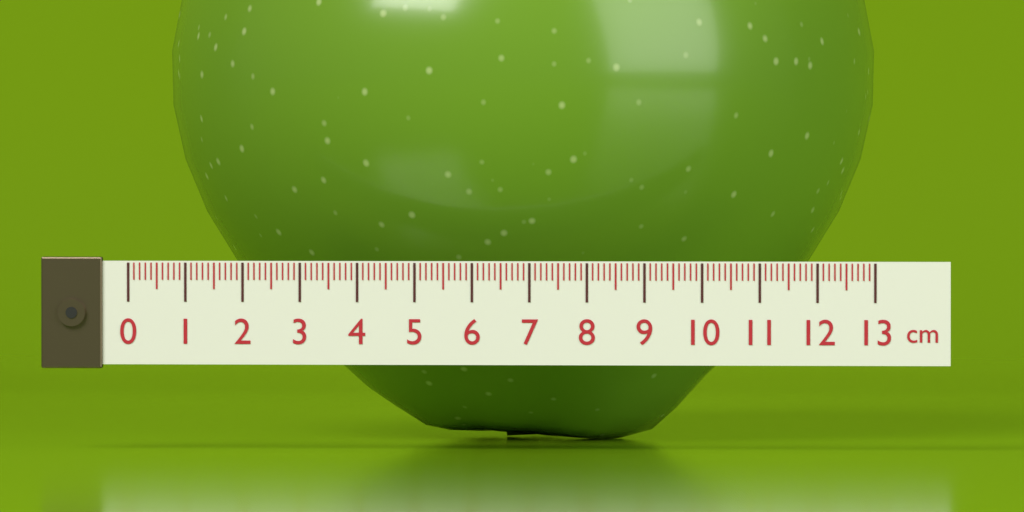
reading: 12.7 cm
